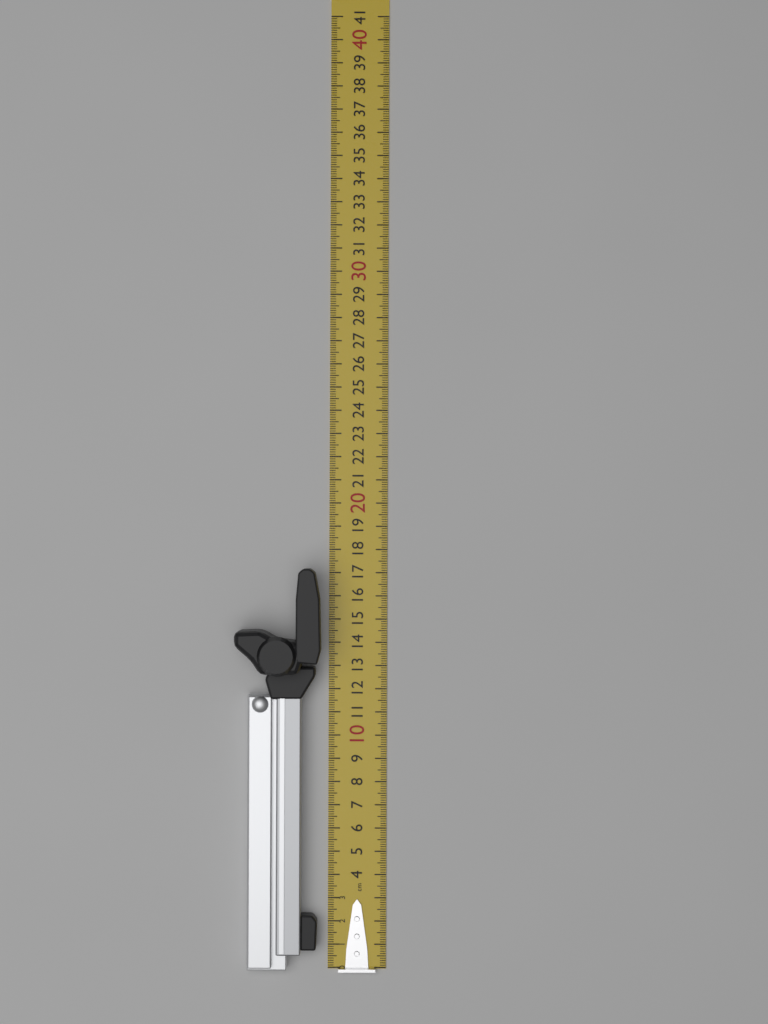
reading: 17.2 cm
